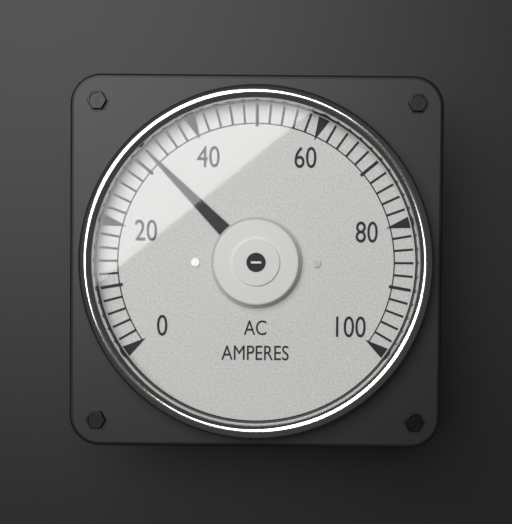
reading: 32 A
